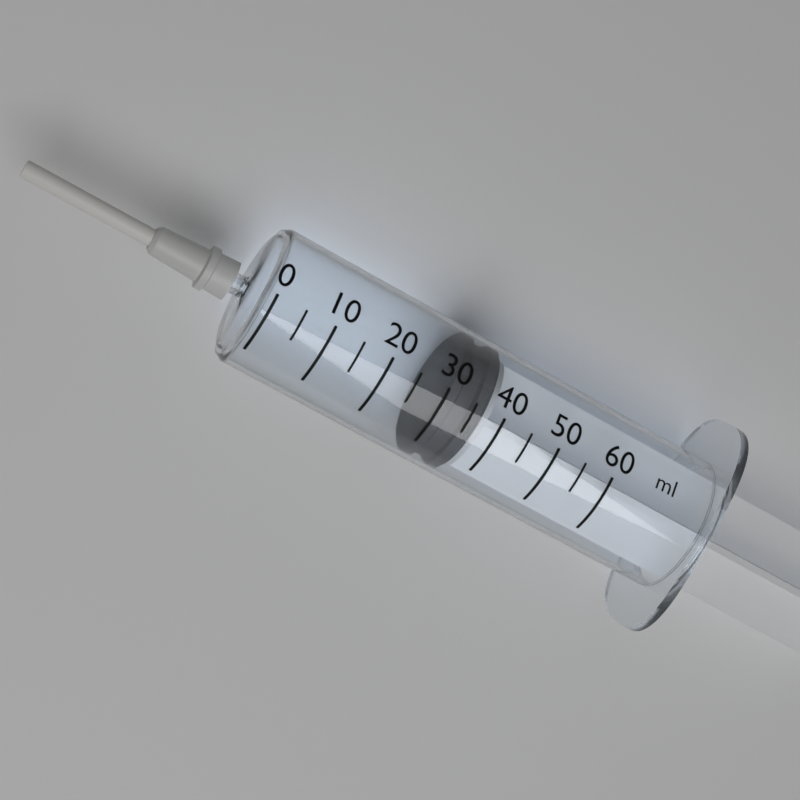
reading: 30 ml
